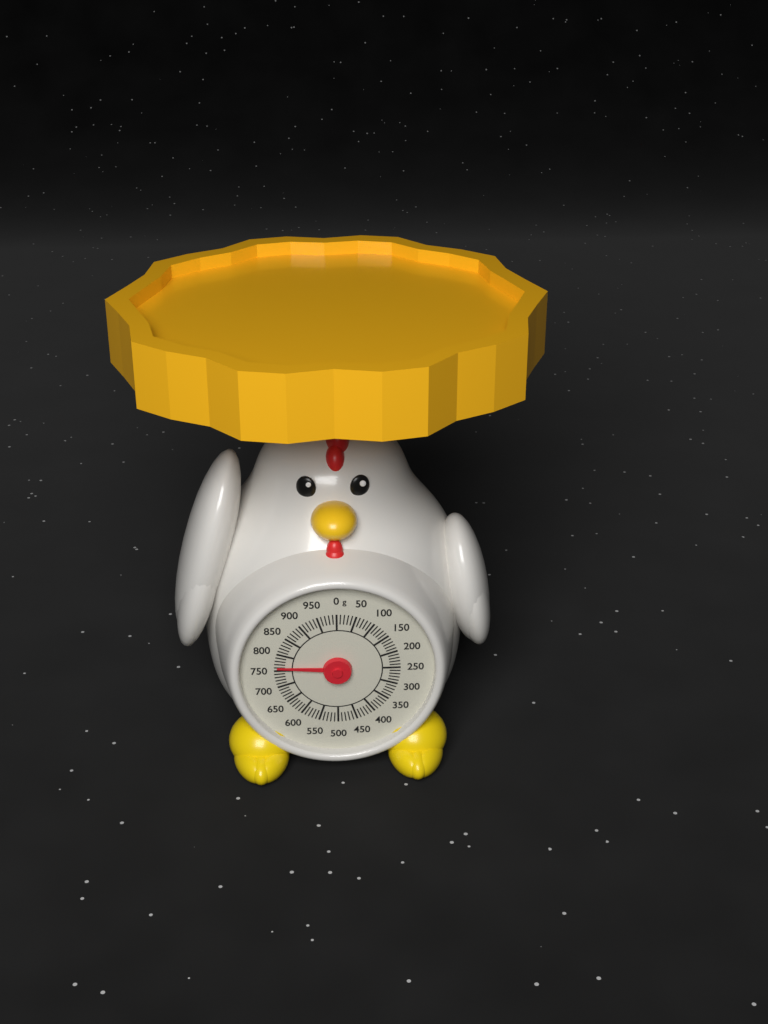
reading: 760 g
